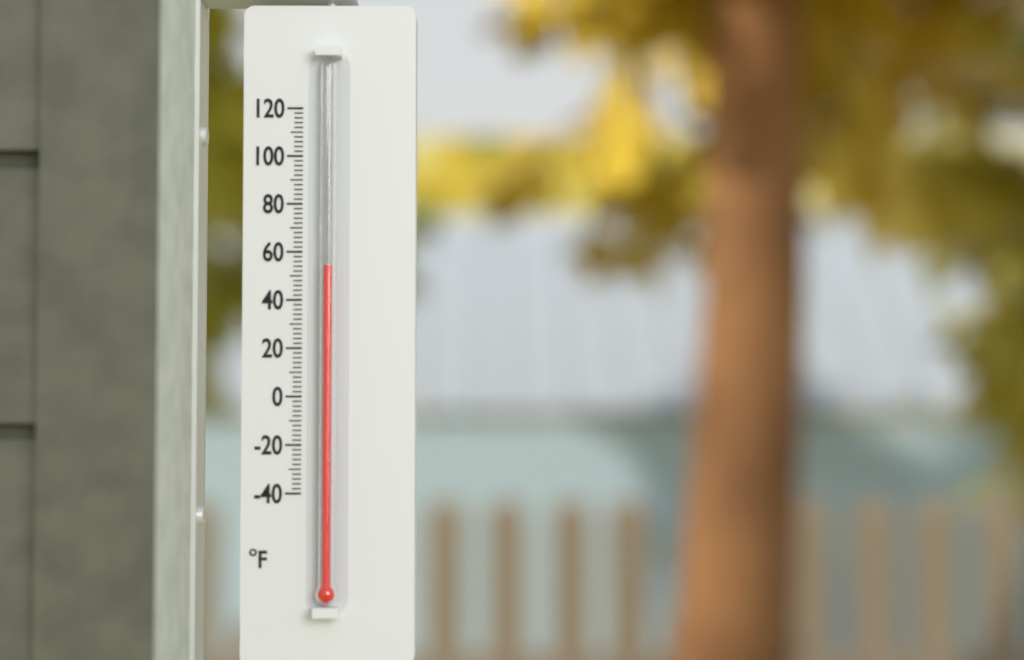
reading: 54 °F
